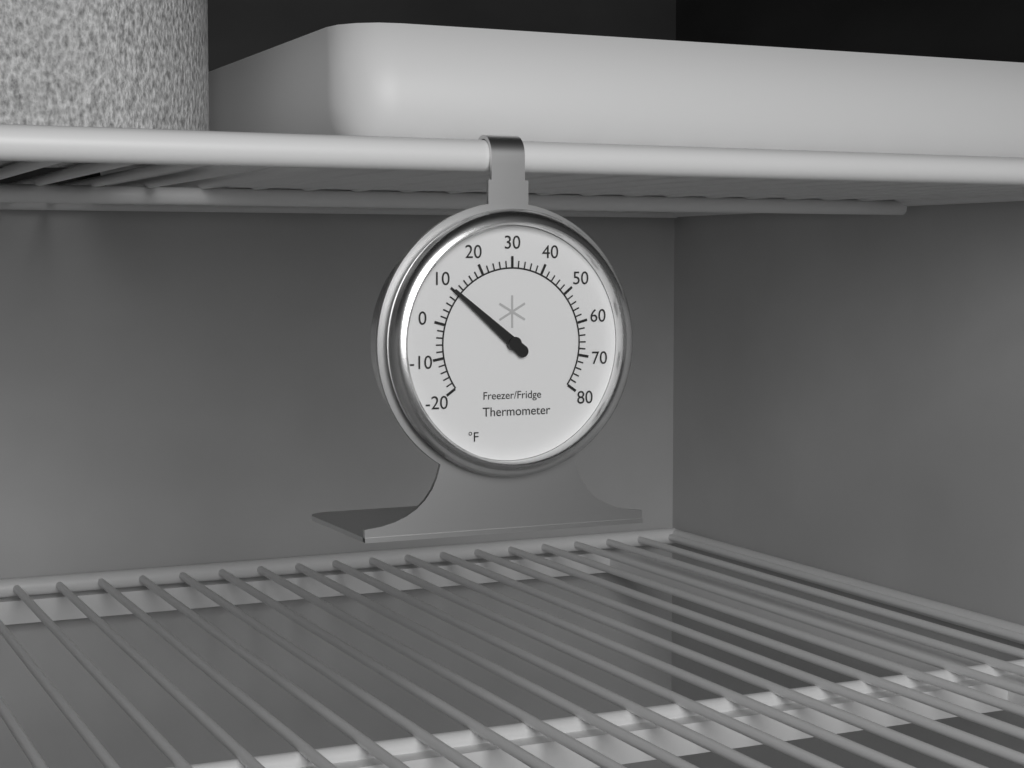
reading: 10 °F
